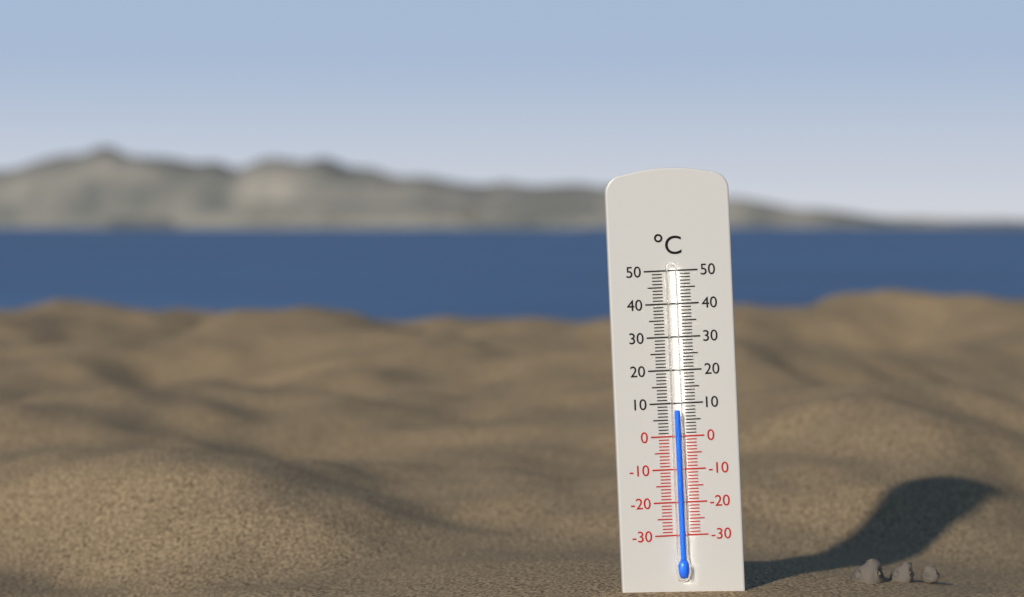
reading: 8 °C
